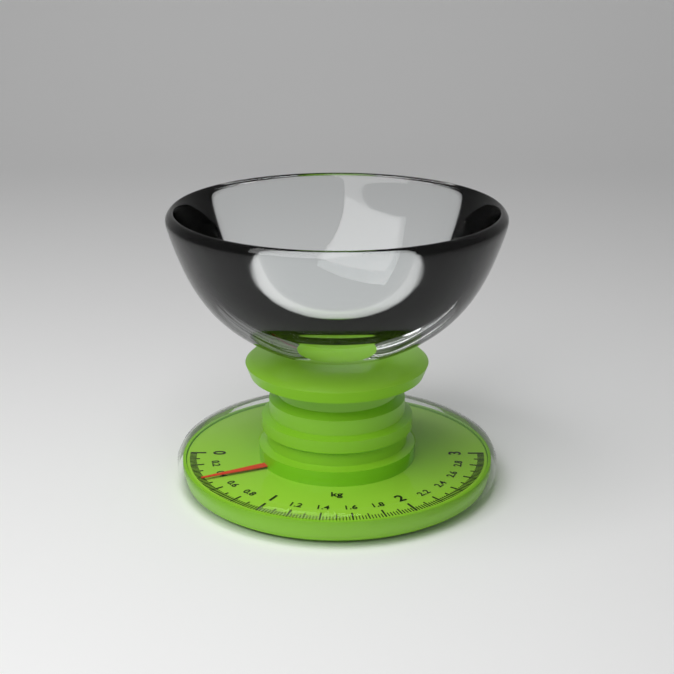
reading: 0.44 kg
